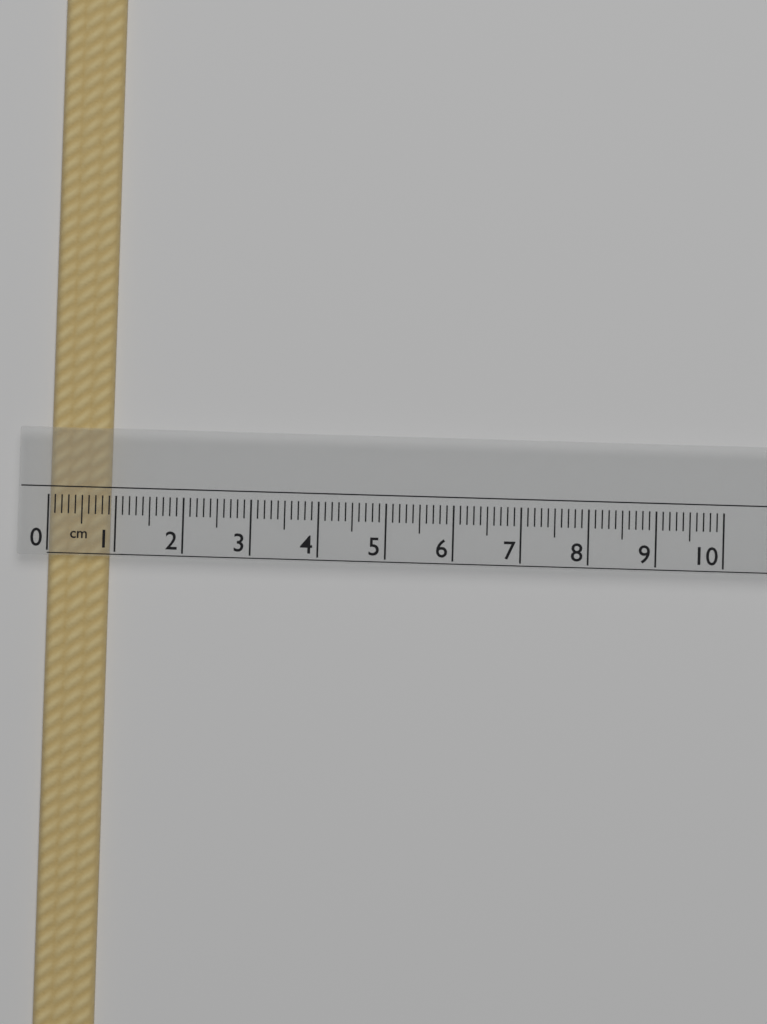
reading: 0.9 cm
